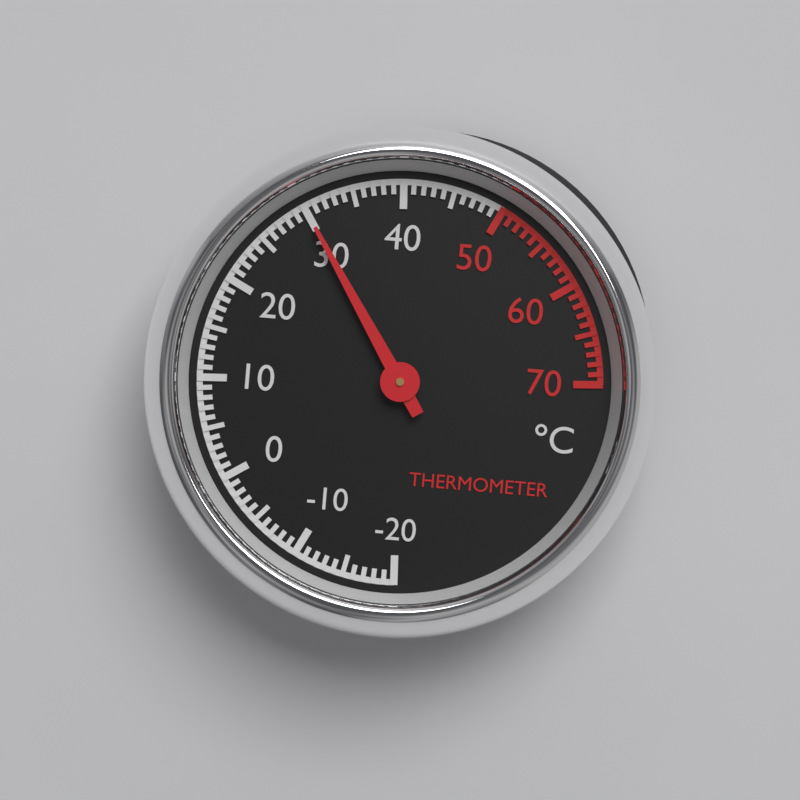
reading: 30 °C
